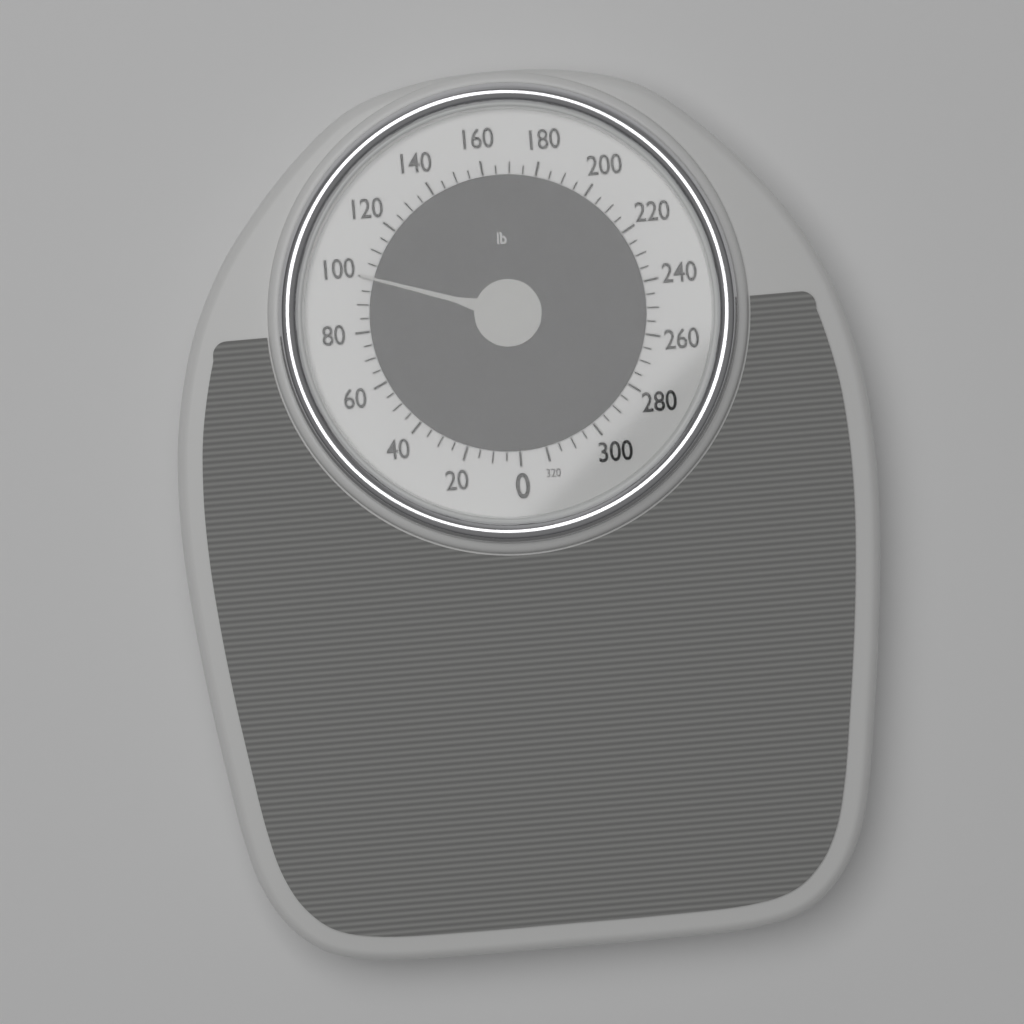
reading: 100 lb
